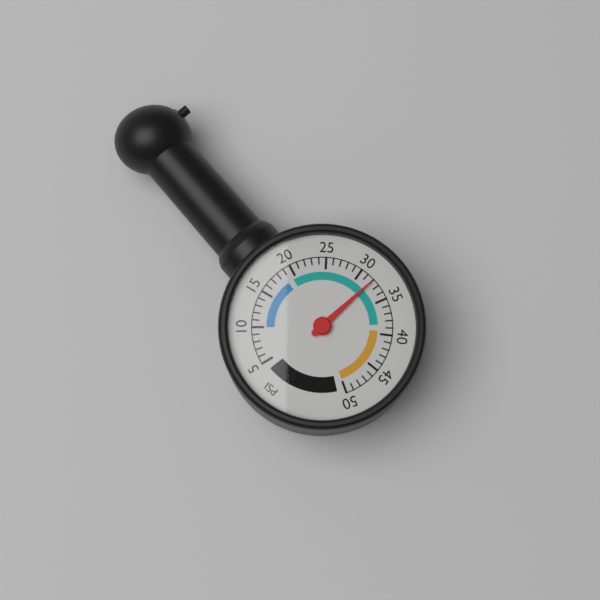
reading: 32 psi
